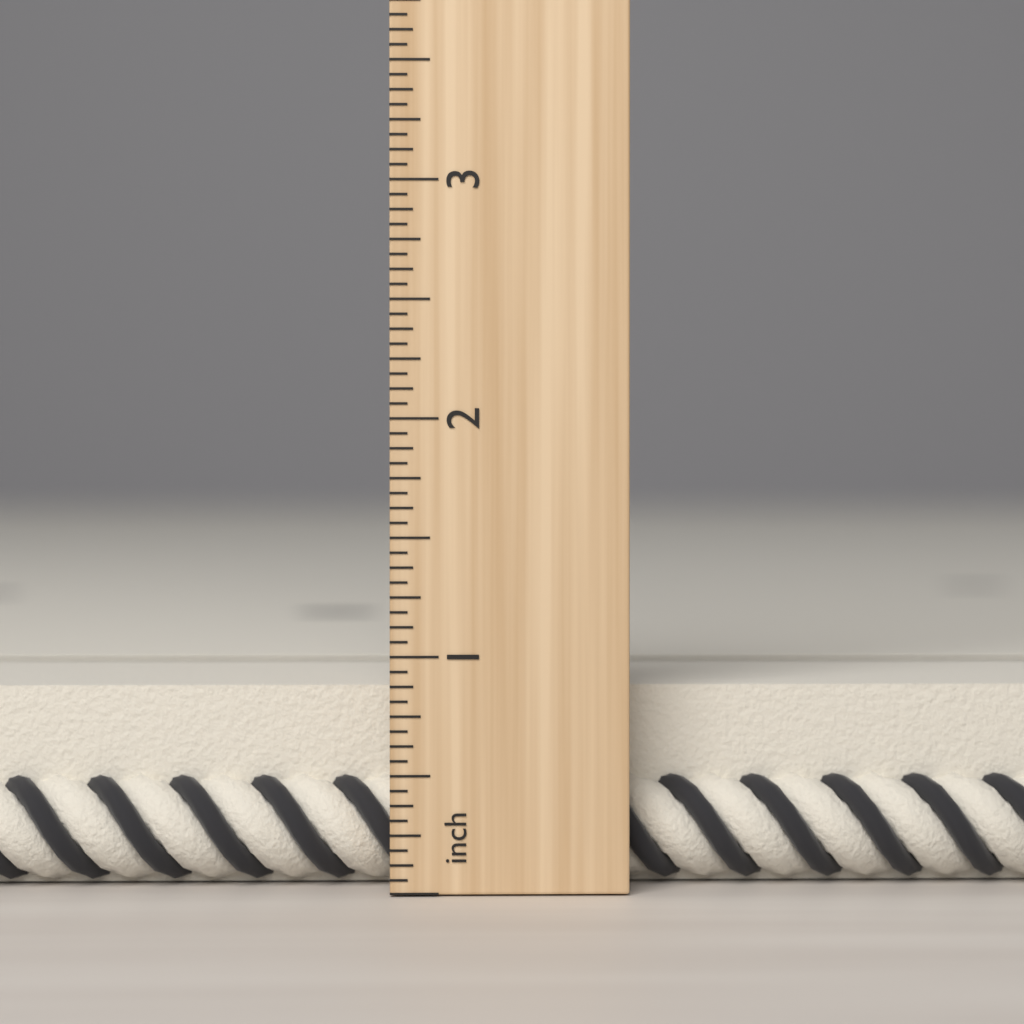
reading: 0.8750 inch
